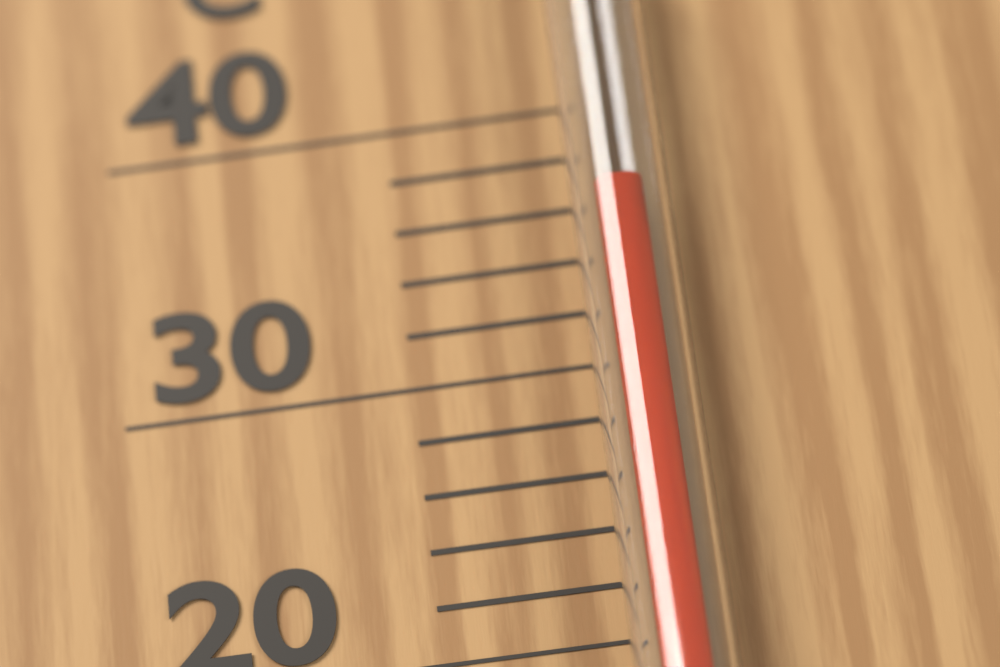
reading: 36 °C
